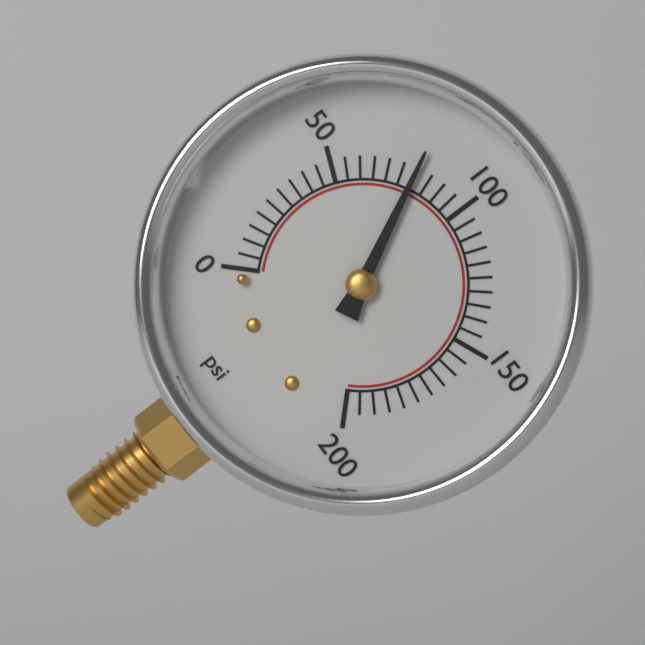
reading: 80 psi
